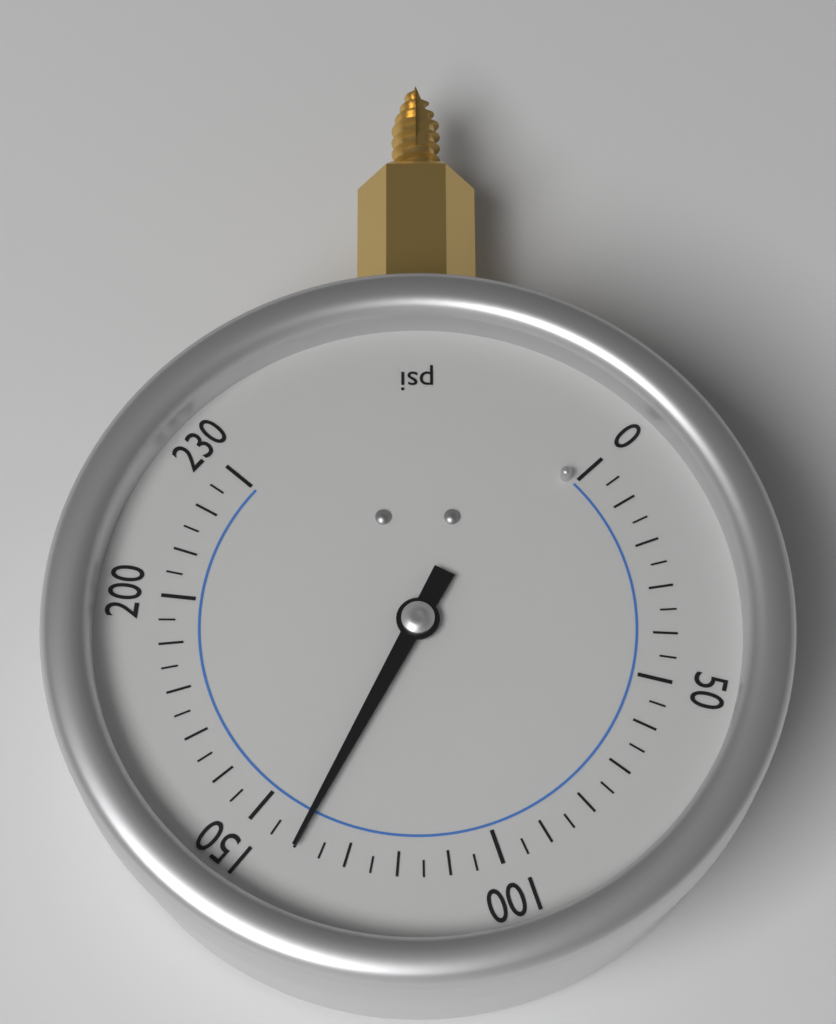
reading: 140 psi
